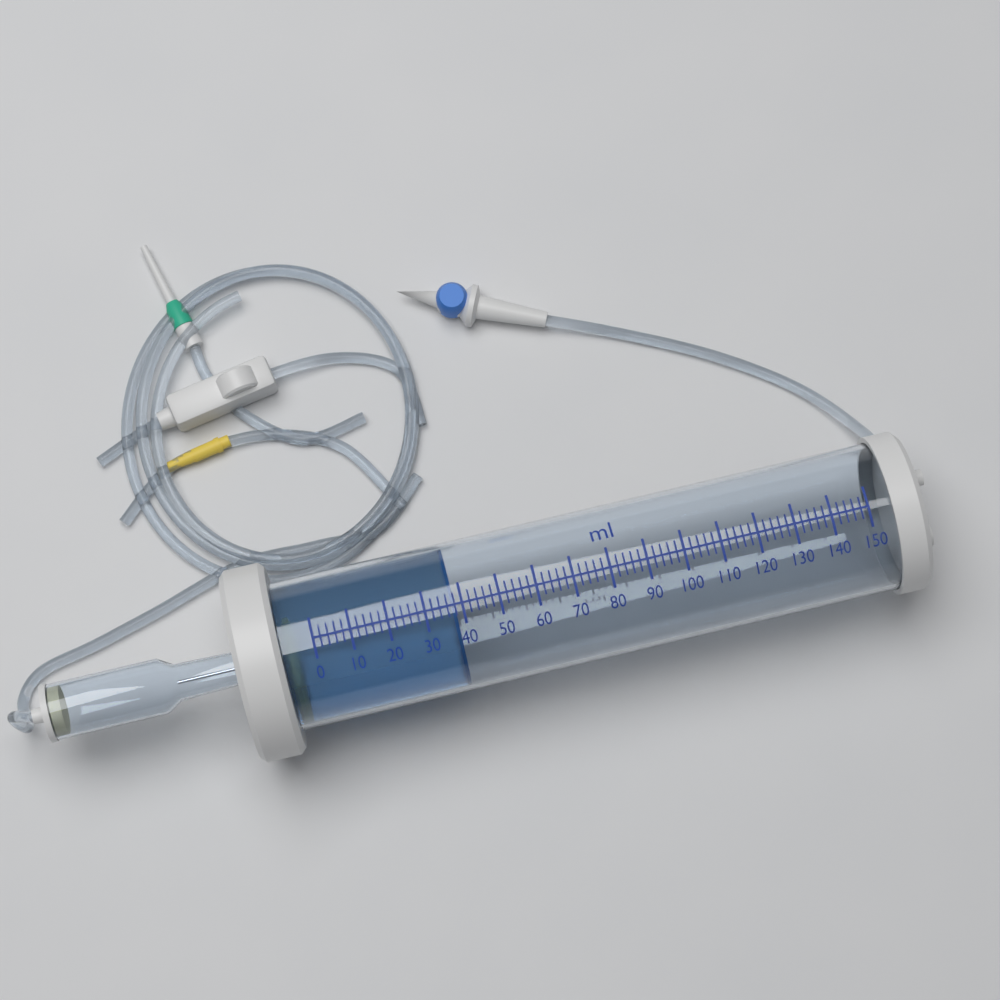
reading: 38 ml
